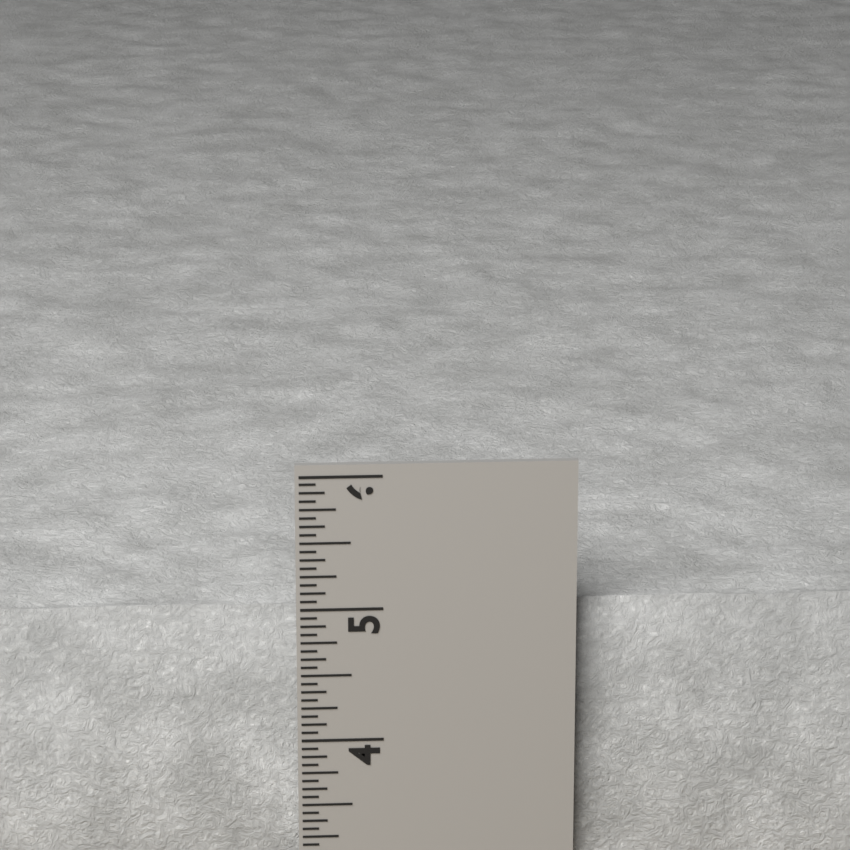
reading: 5.0000 in
